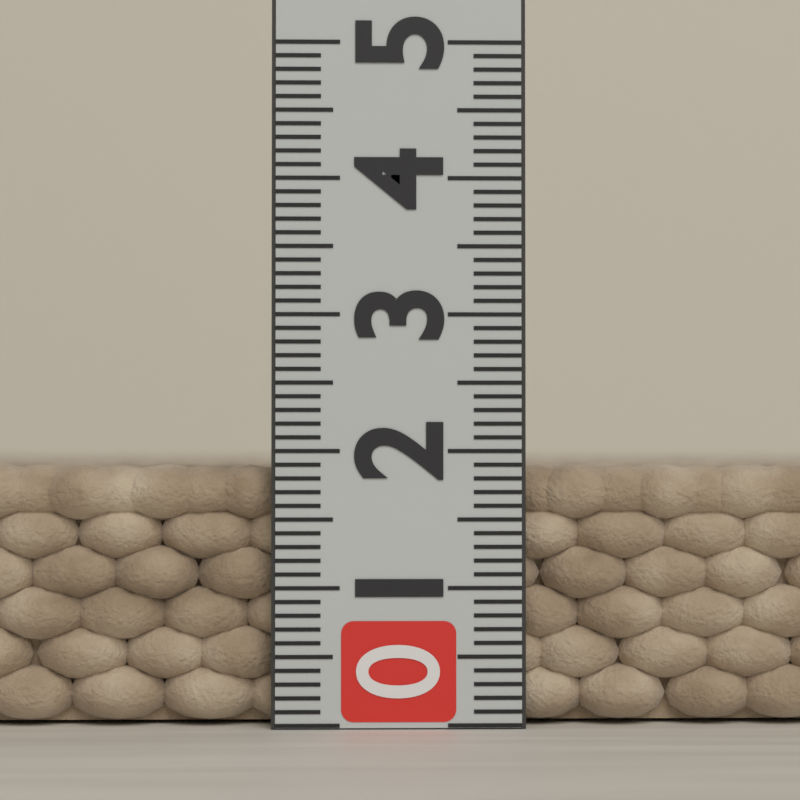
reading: 1.9 (no unit)
